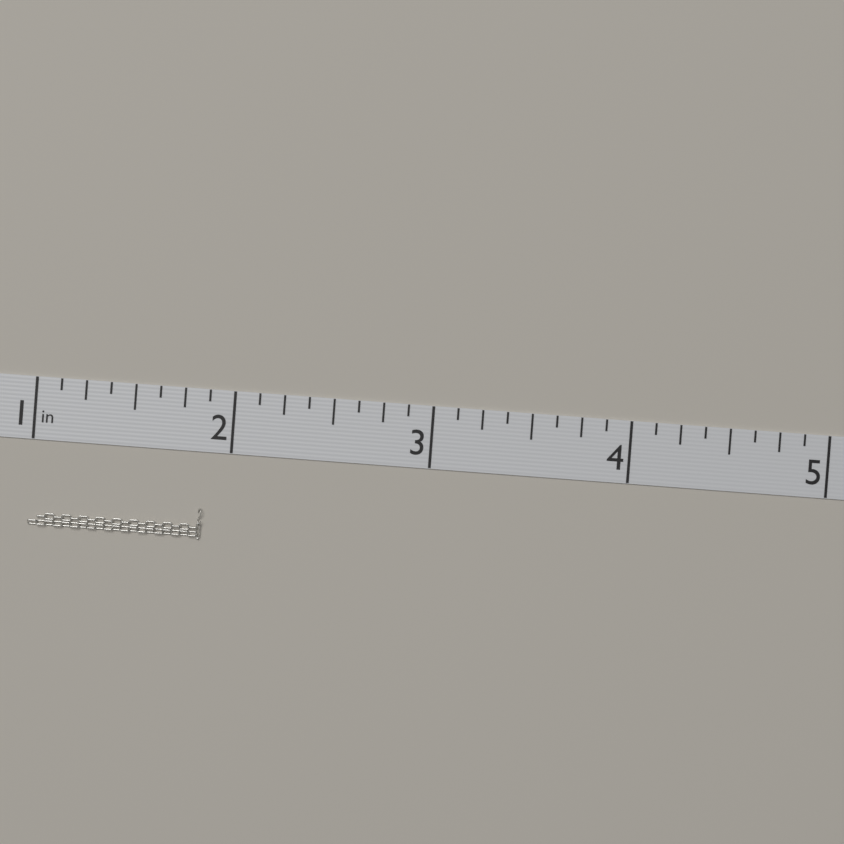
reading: 1.875 in
